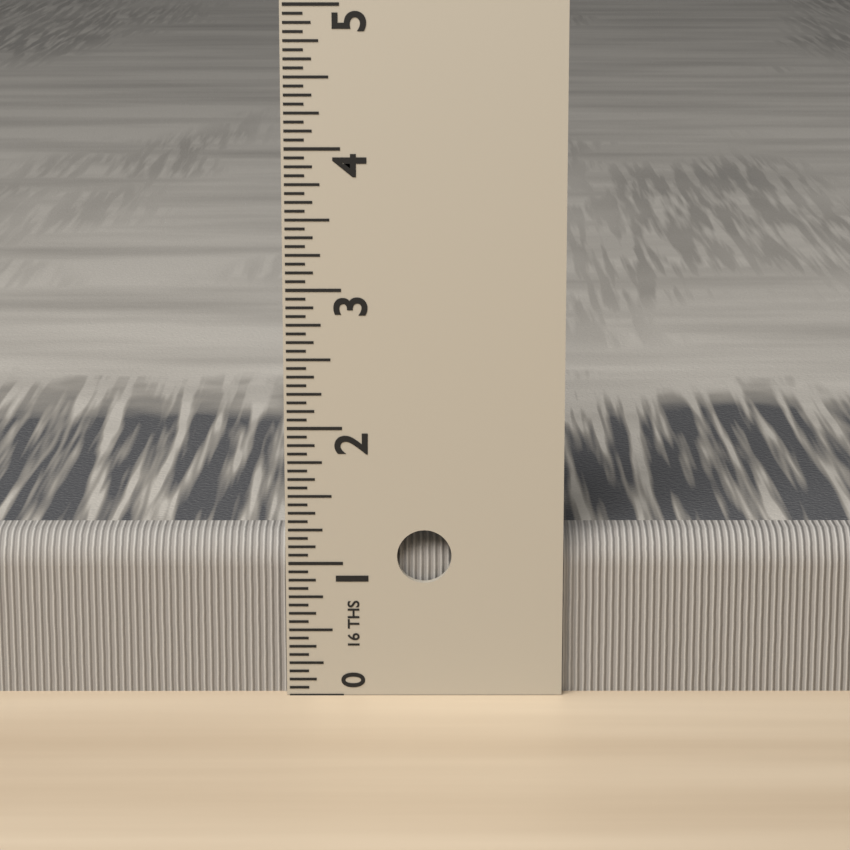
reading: 1.1875 in
